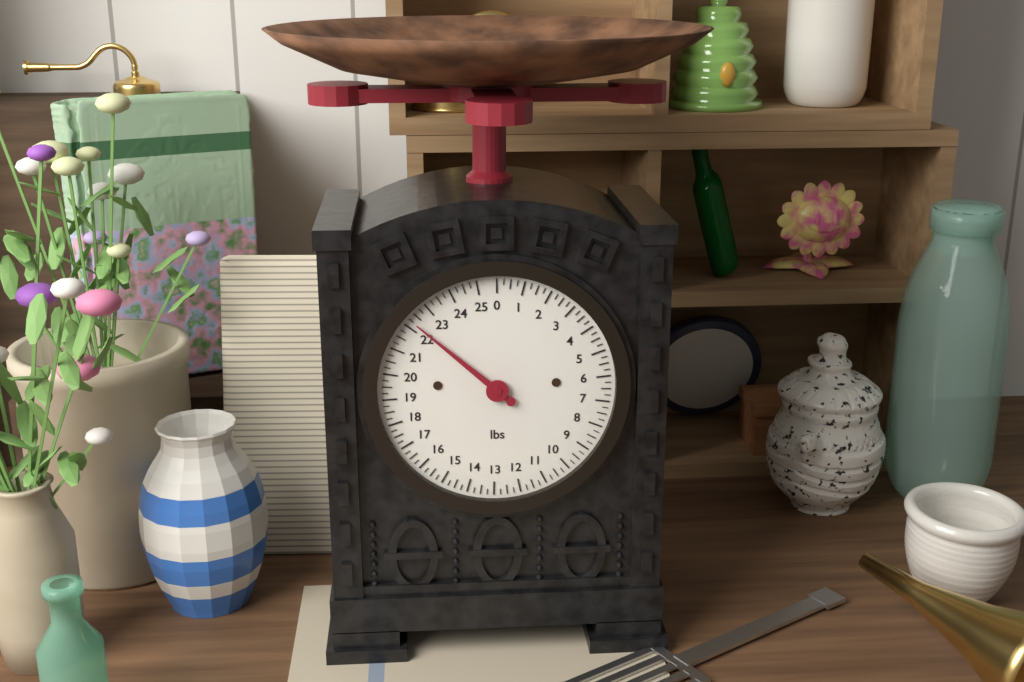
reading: 22.25 lbs
